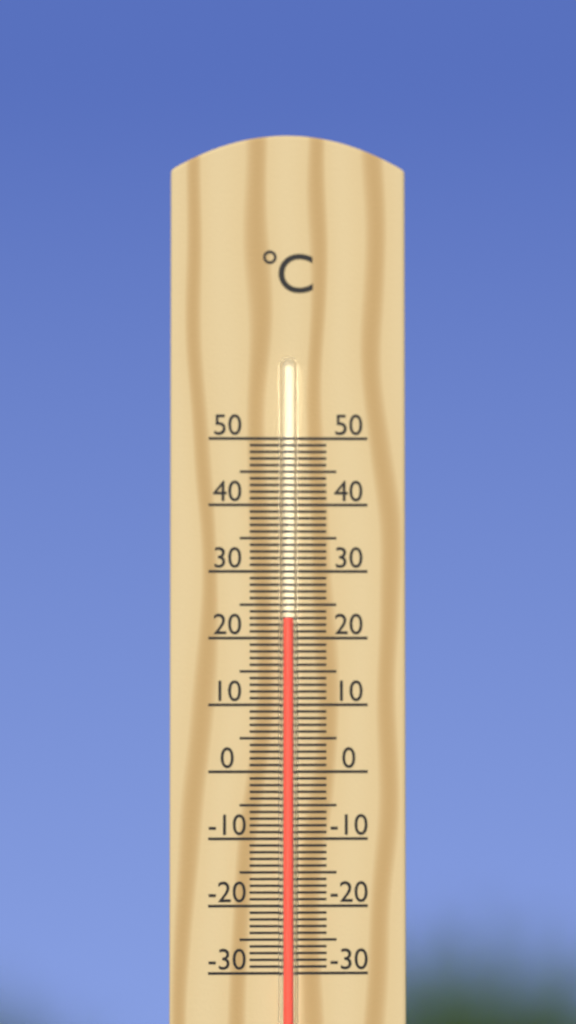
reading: 23 °C
